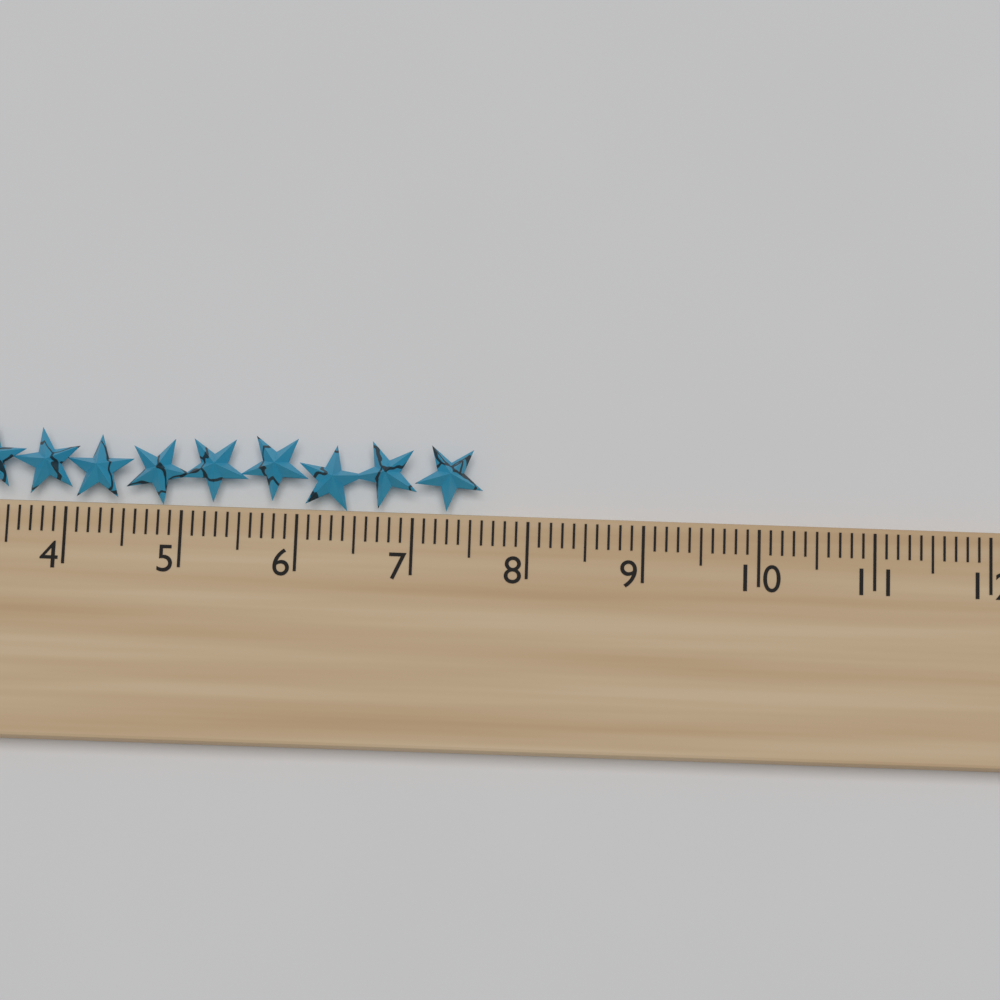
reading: 7.6 cm
